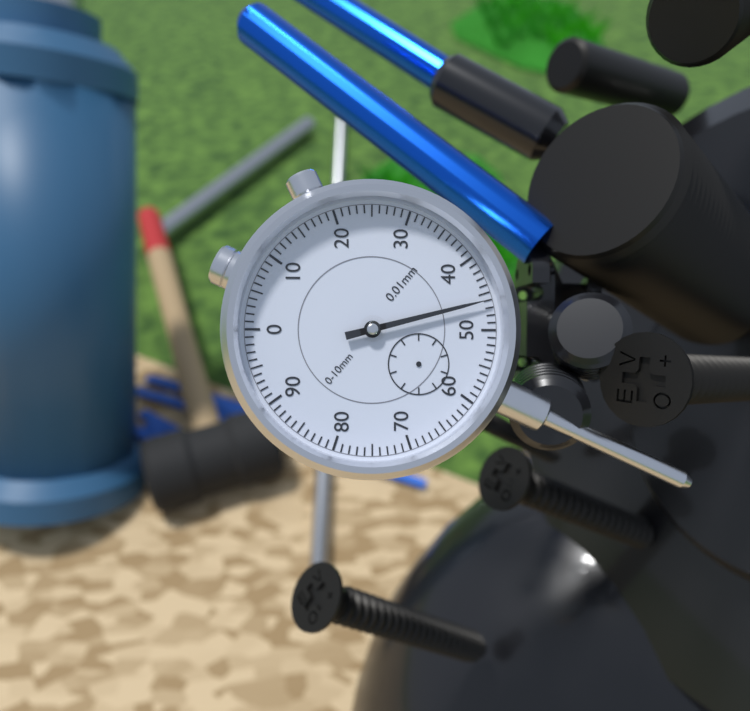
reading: 0.46 mm
